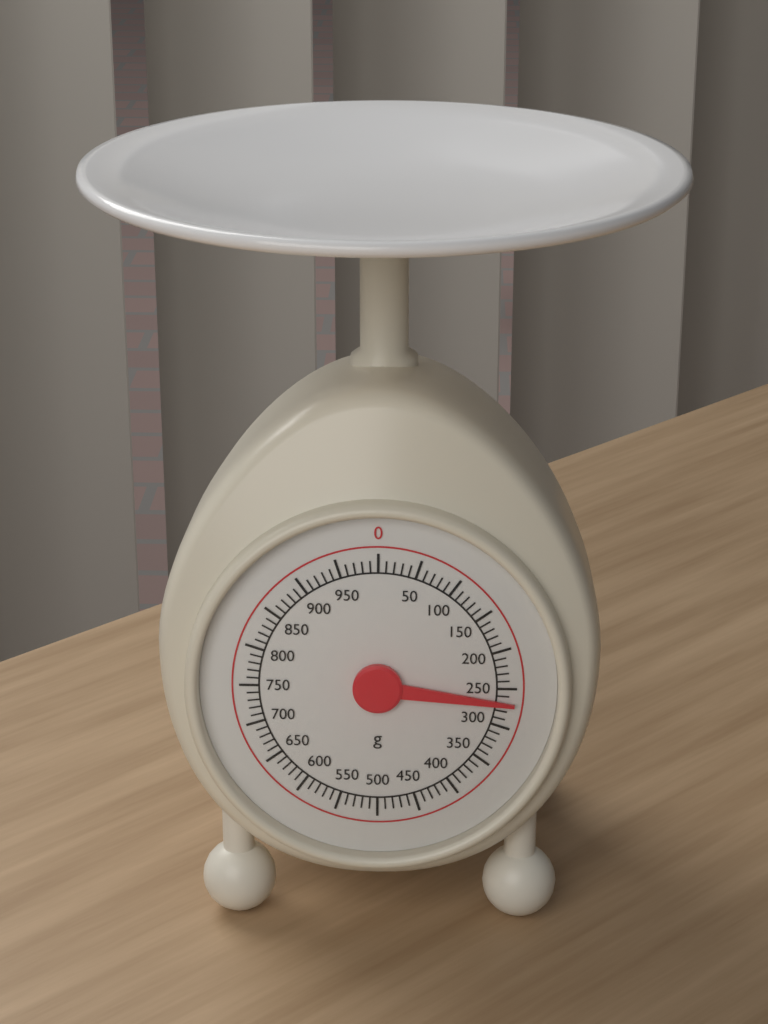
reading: 270 g
